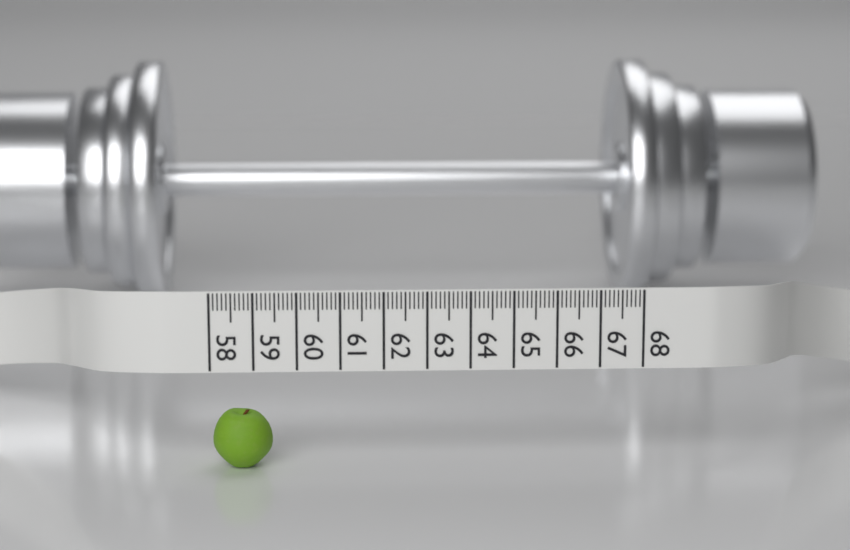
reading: 59.4 (no unit)
